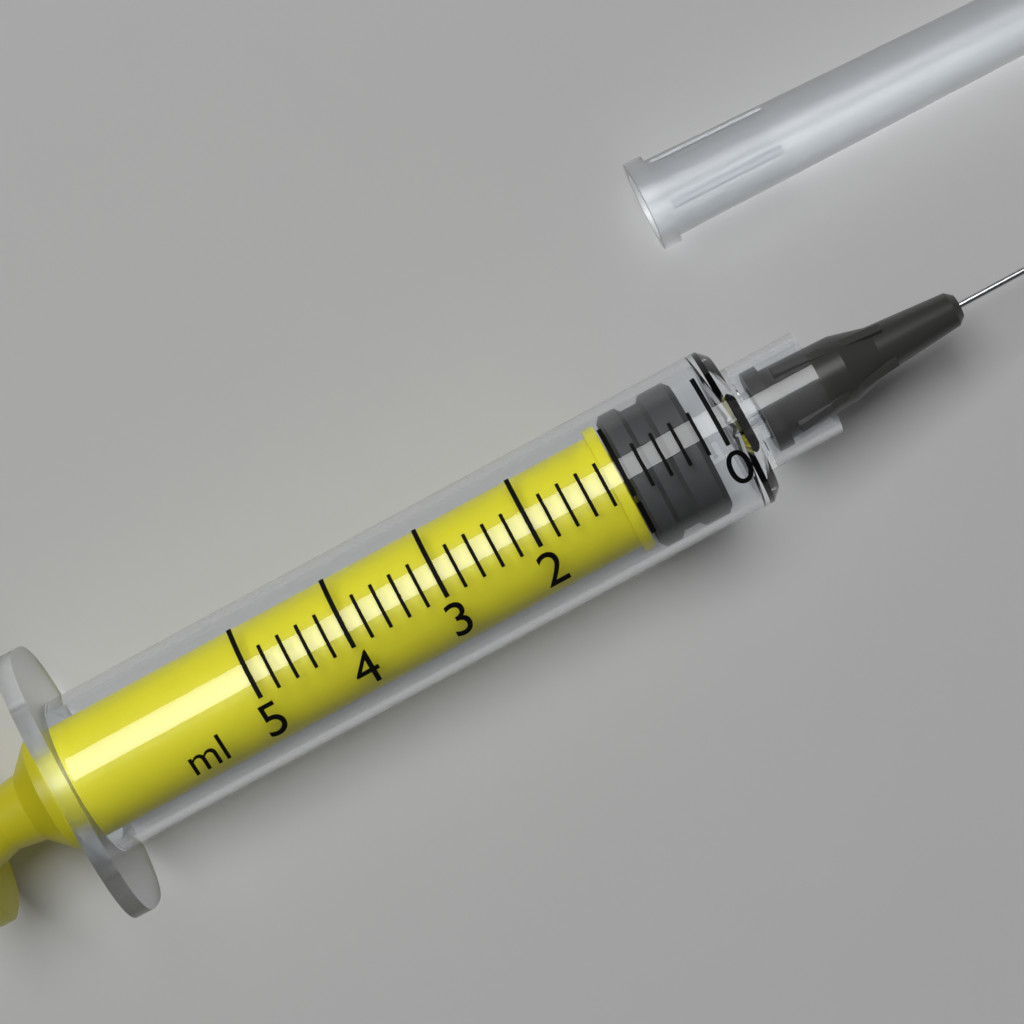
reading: 0.2 ml
